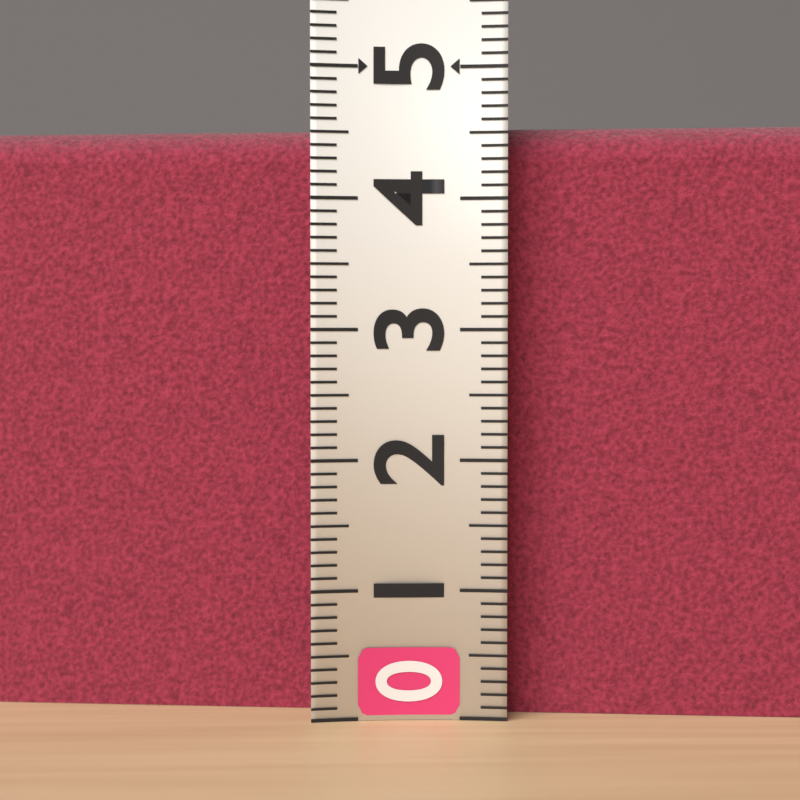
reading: 4.6 (no unit)
